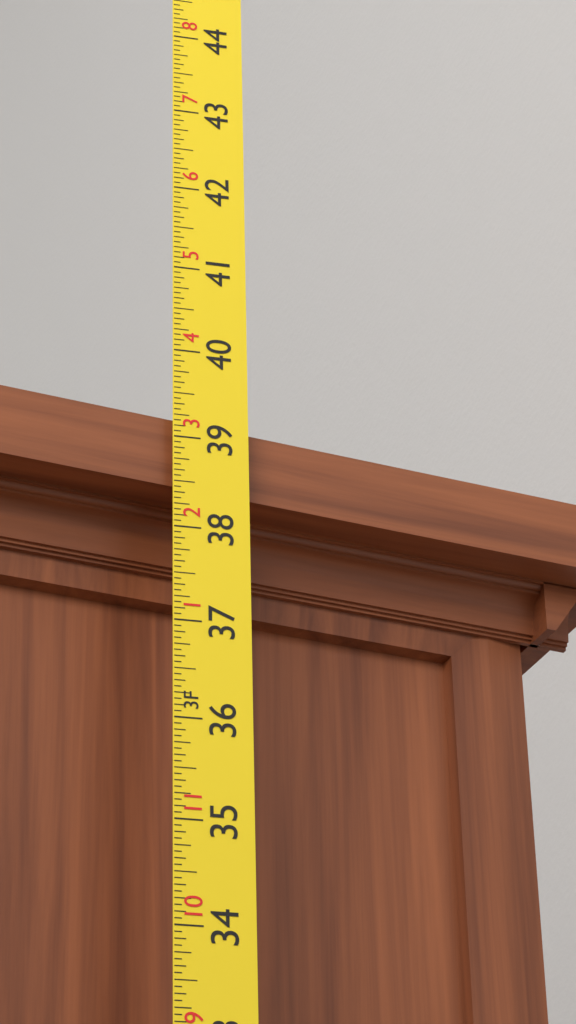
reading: 39.2500 in
